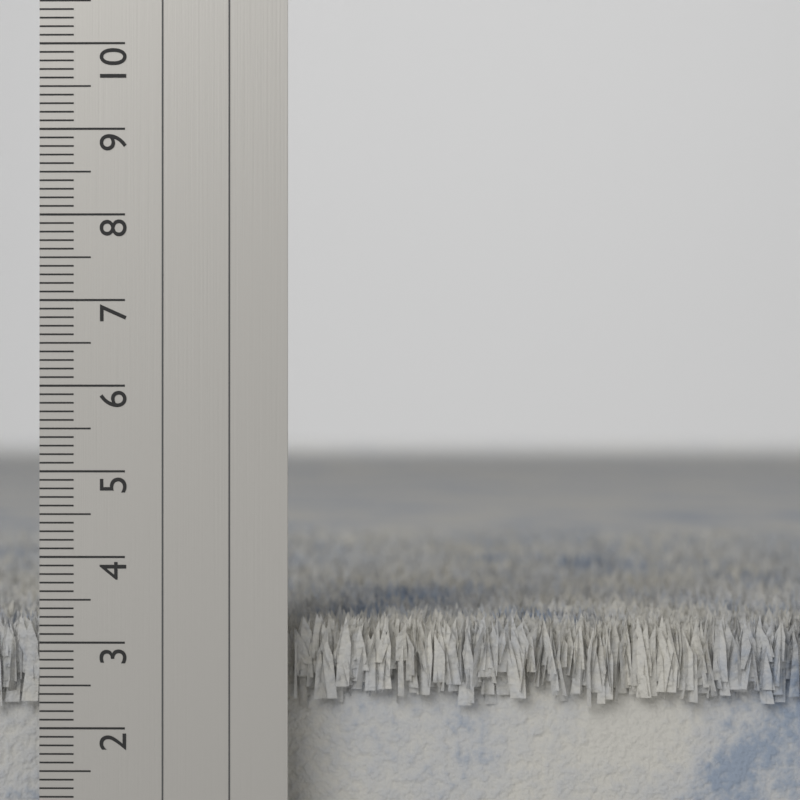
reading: 3.3 cm
